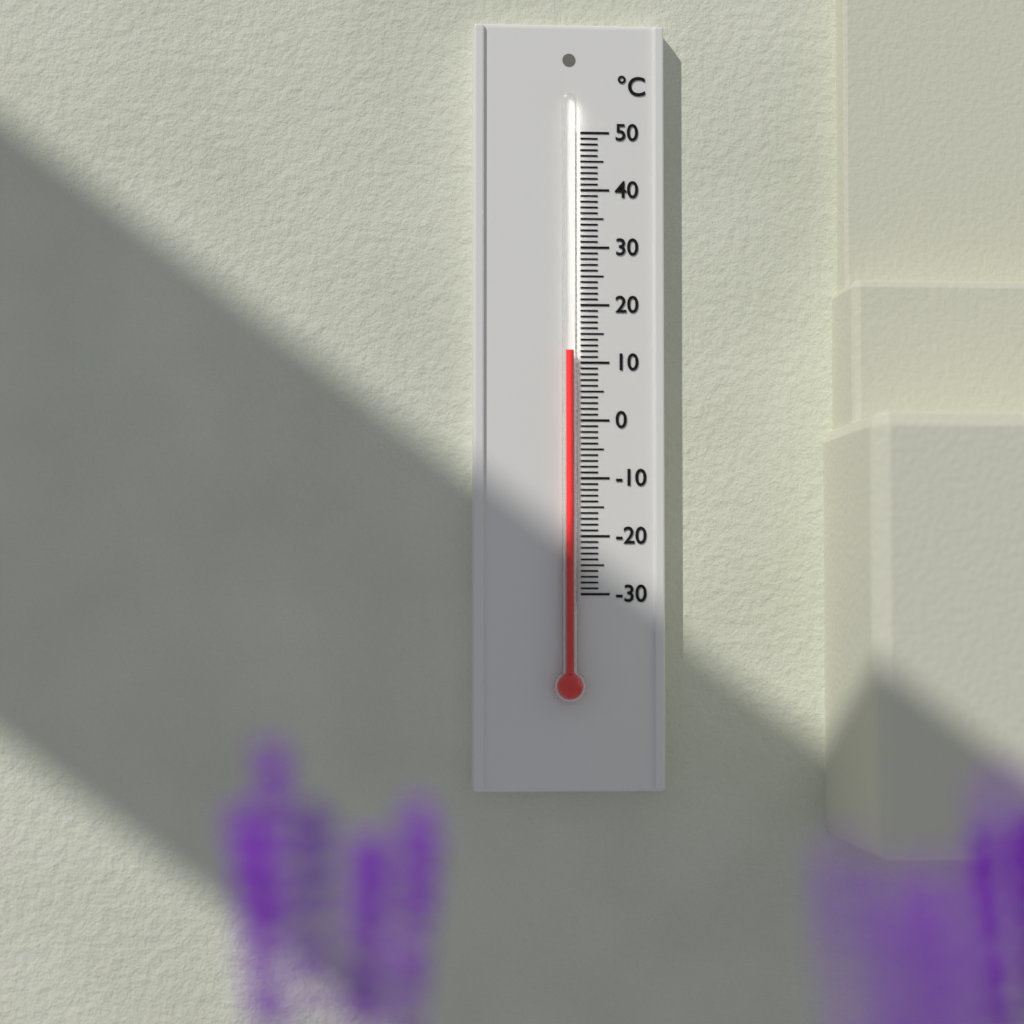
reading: 12 °C
